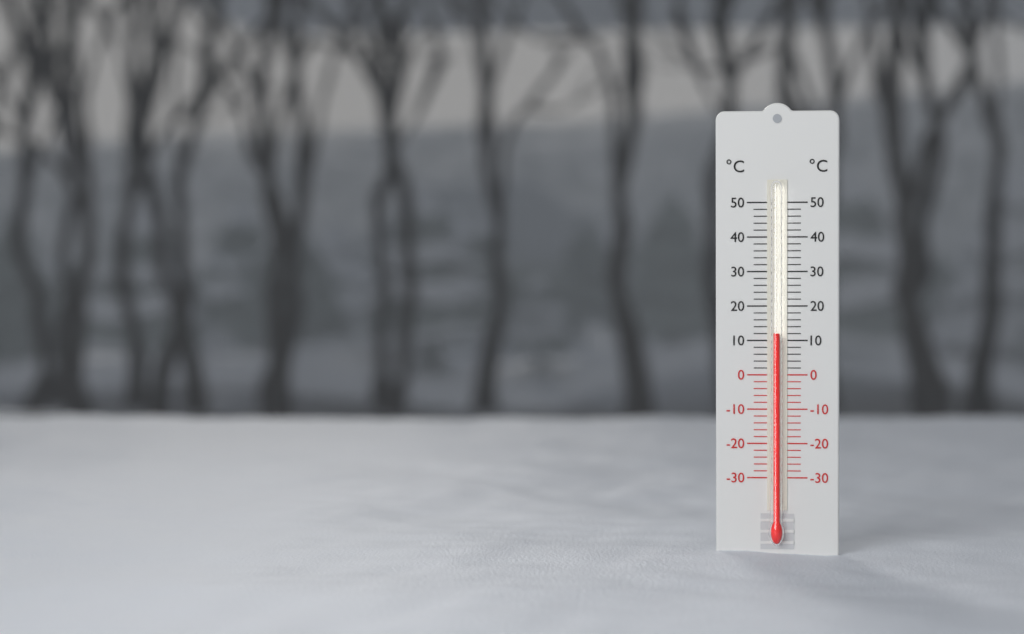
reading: 12 °C
